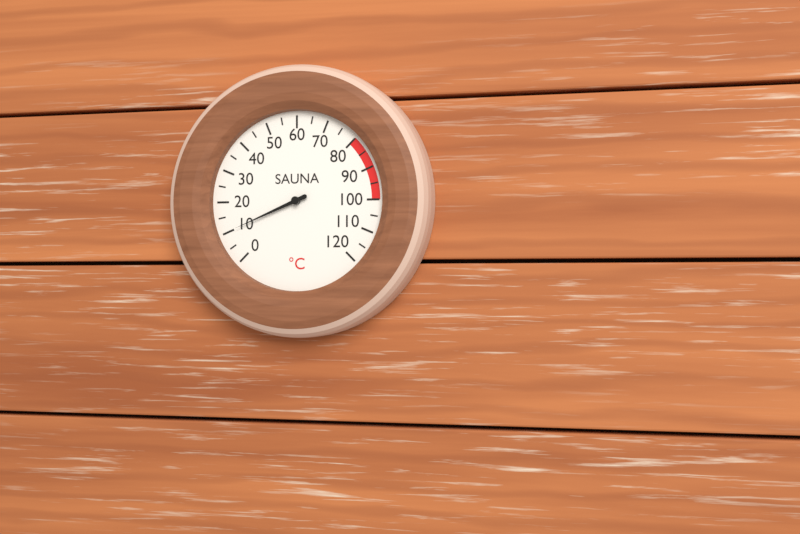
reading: 10 °C
